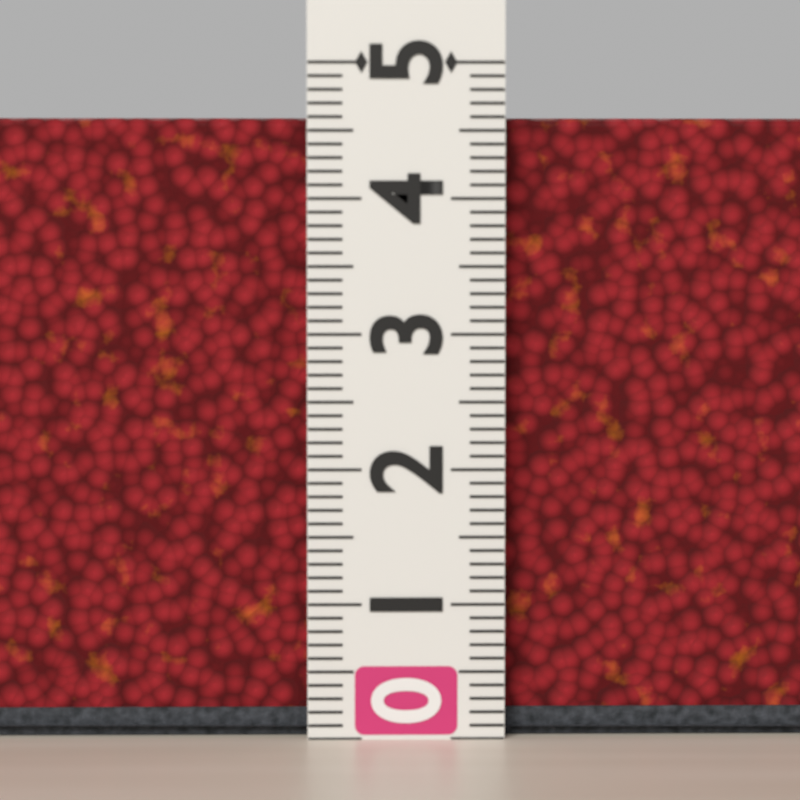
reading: 4.6 (no unit)
